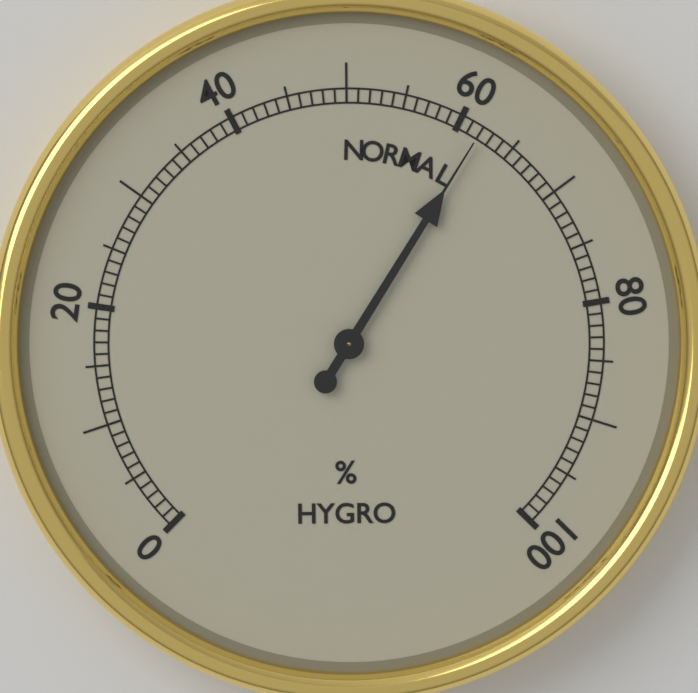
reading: 62 %
